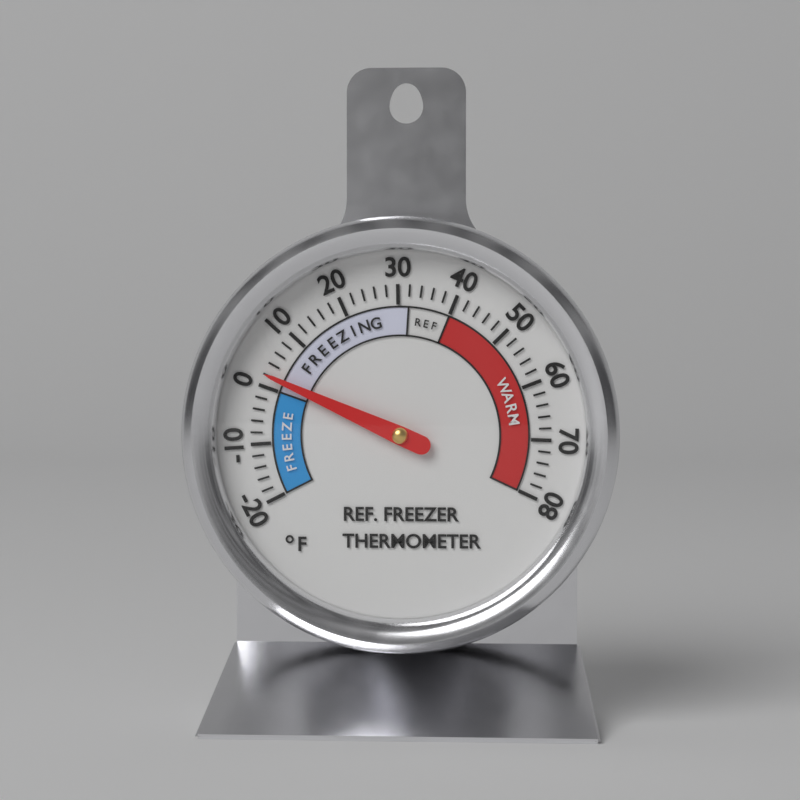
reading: 2 °F
